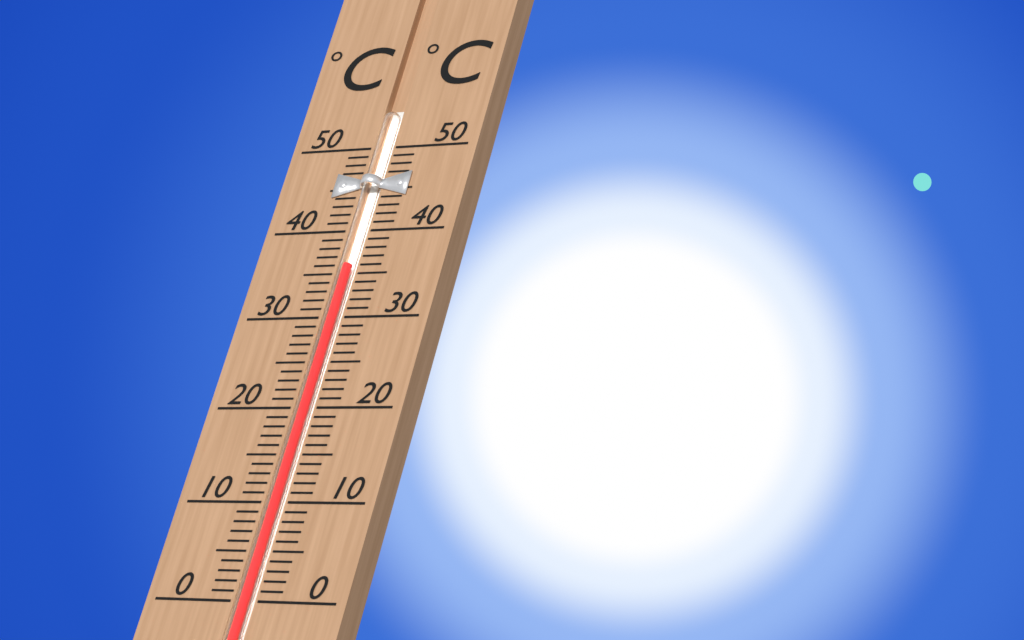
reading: 36 °C
